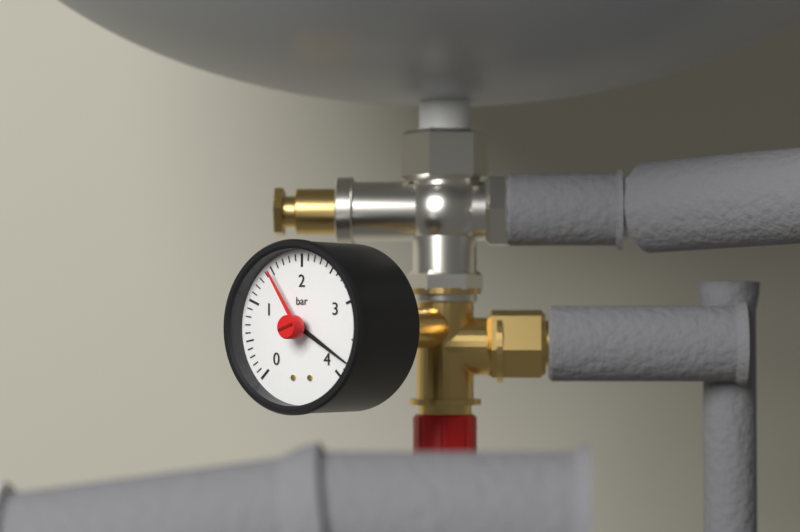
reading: 3.8 bar
